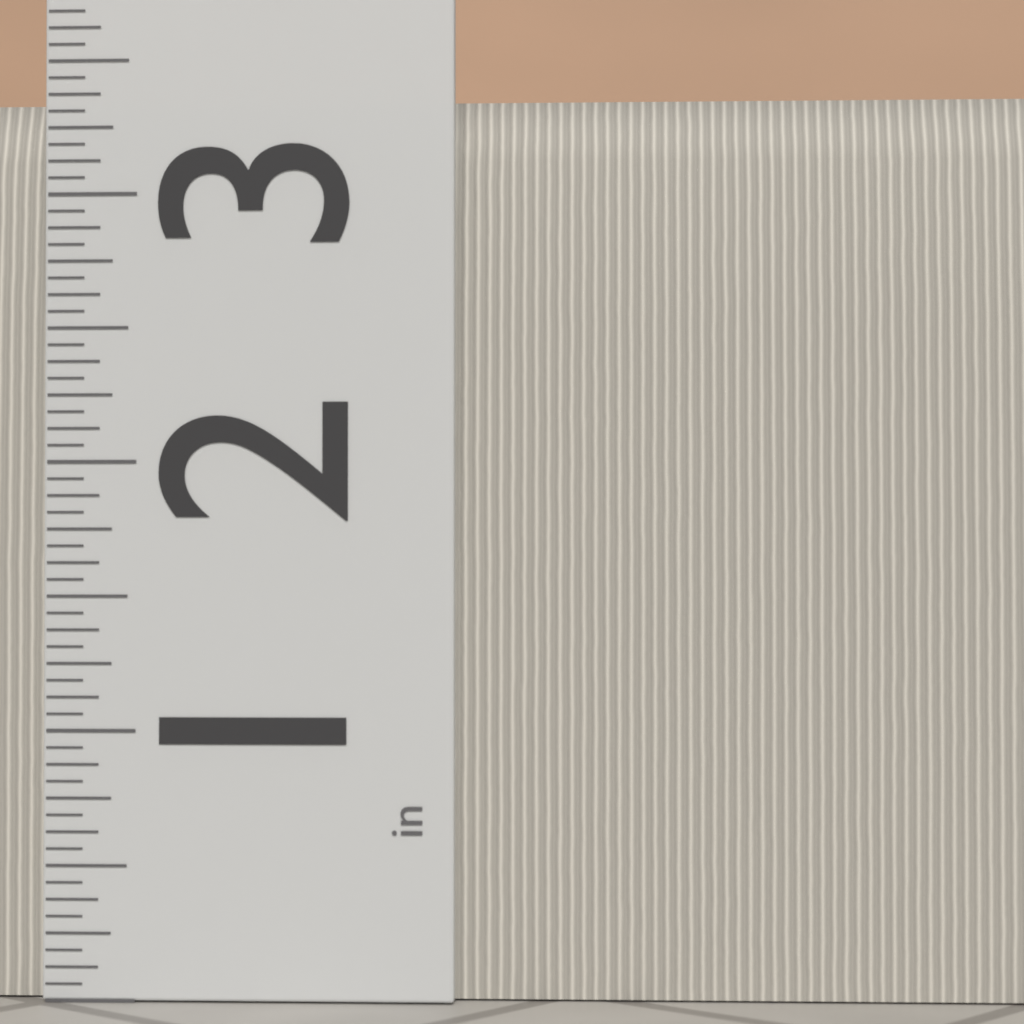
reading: 3.3750 in
